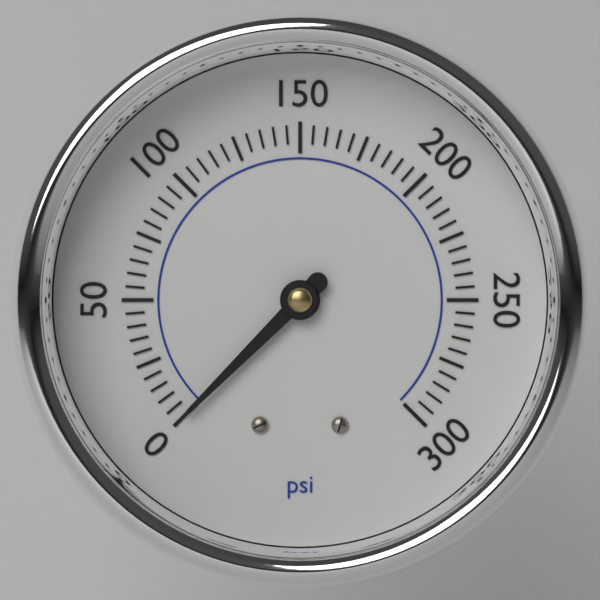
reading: 0 psi
